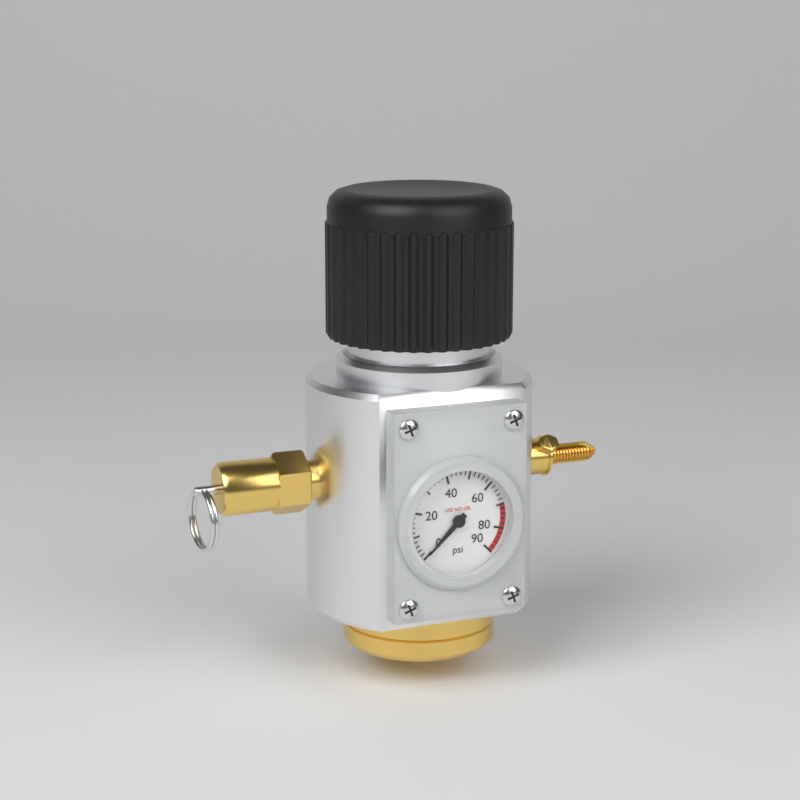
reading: 0 psi
